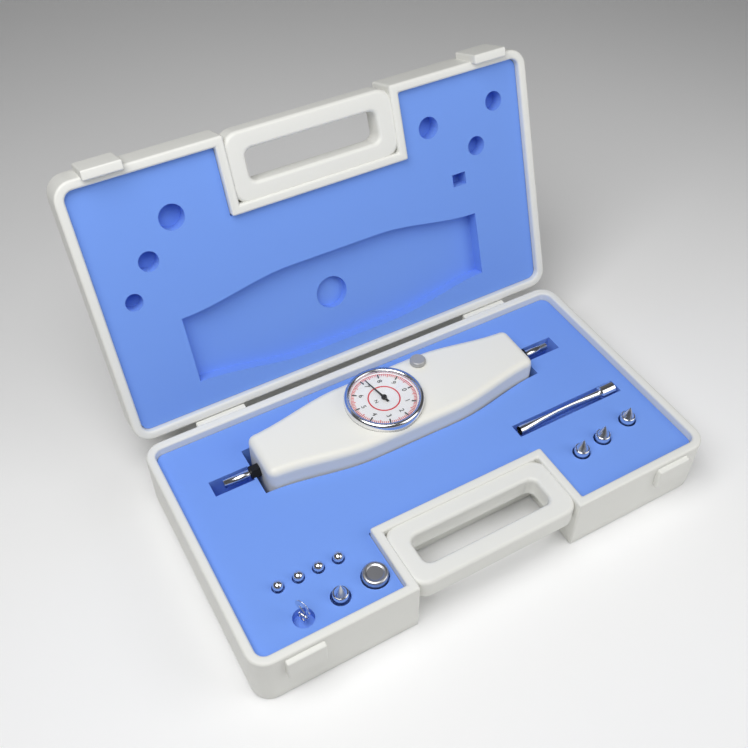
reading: 7.2 N
